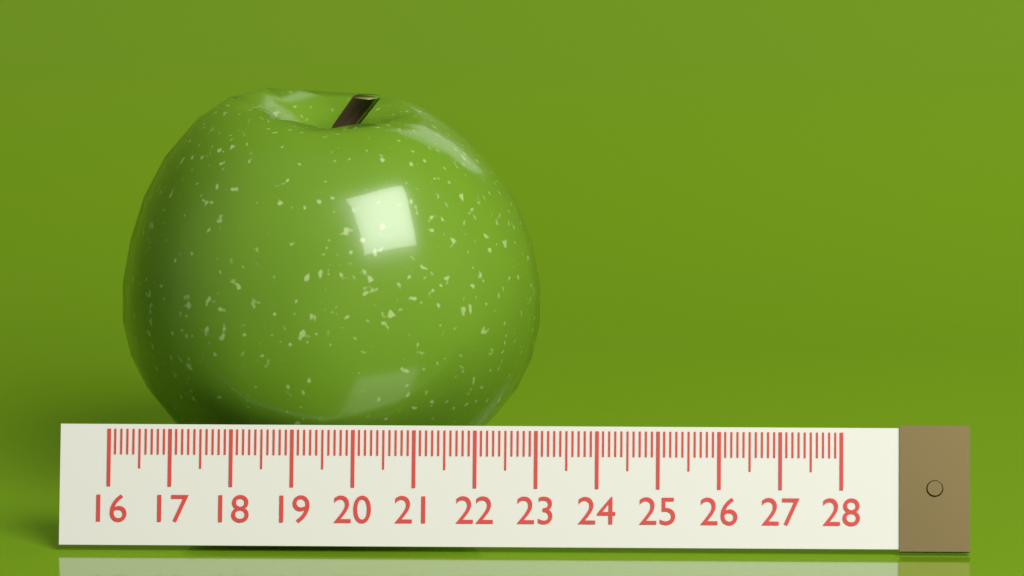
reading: 23.0 (no unit)
